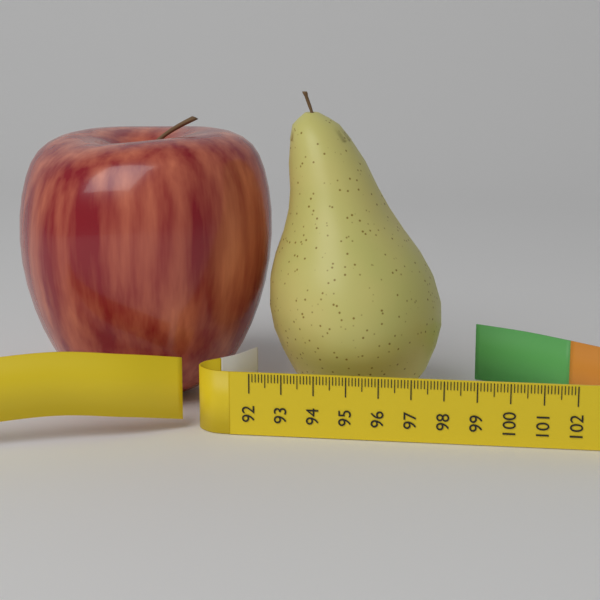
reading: 97.7 (no unit)
